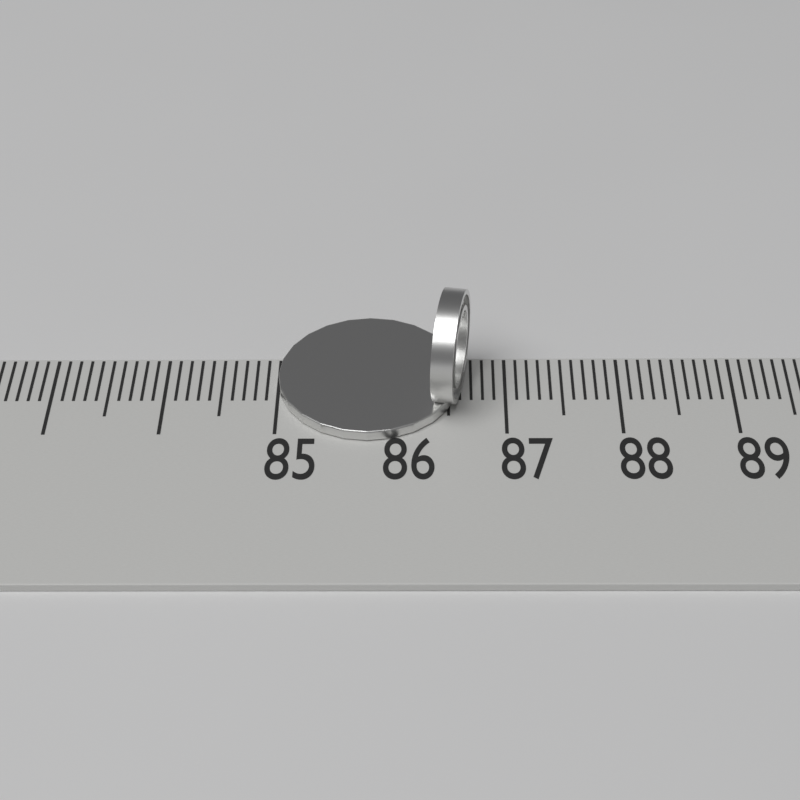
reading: 86.6 (no unit)
